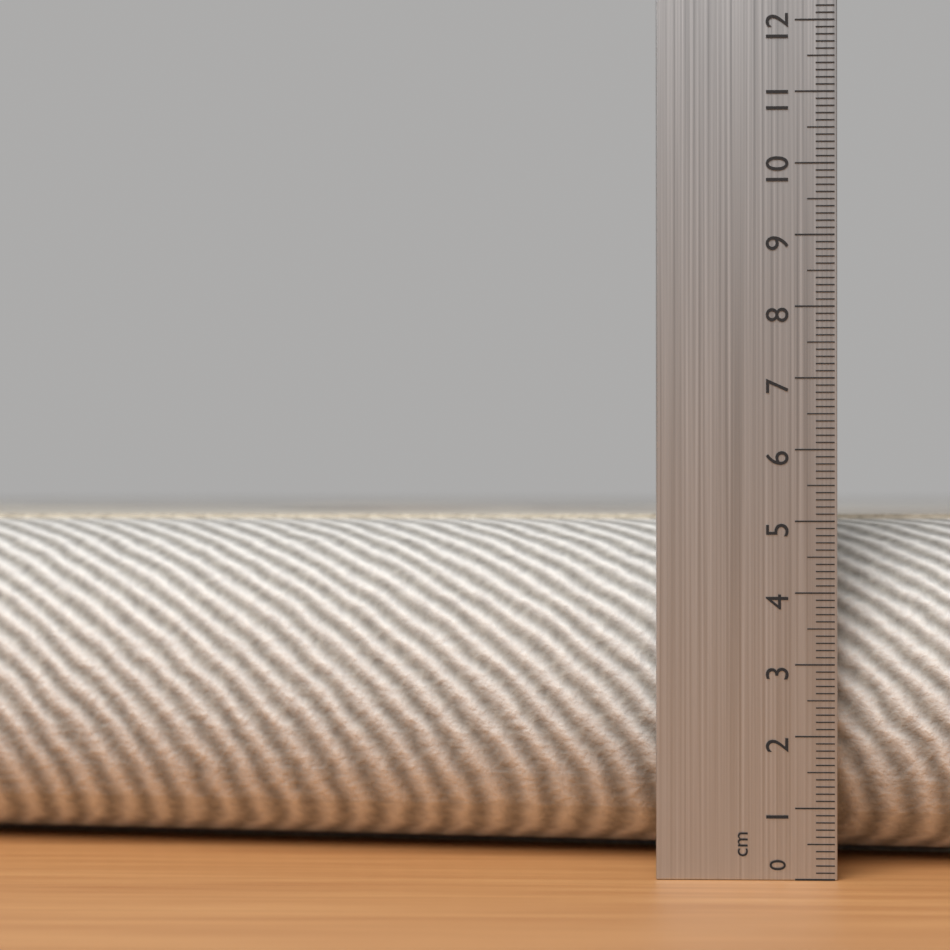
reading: 5.1 cm
